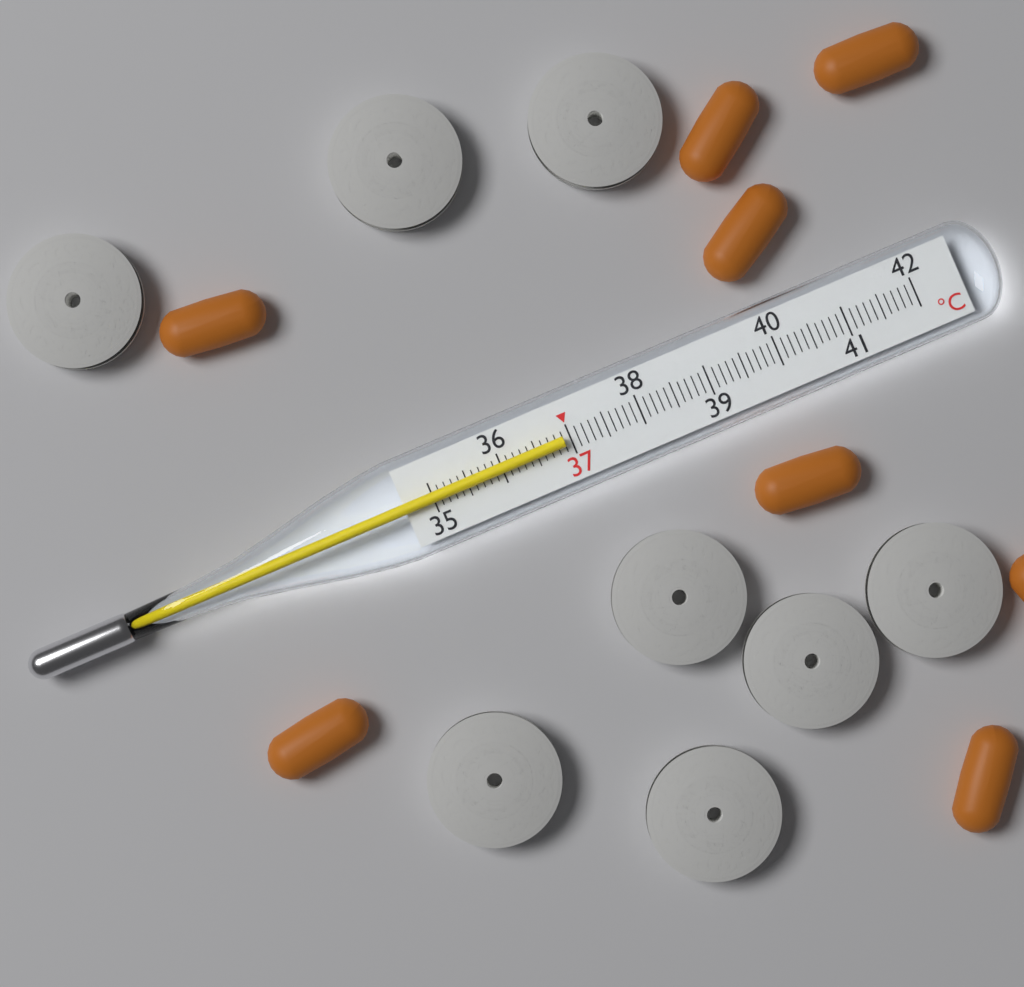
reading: 36.9 °C
